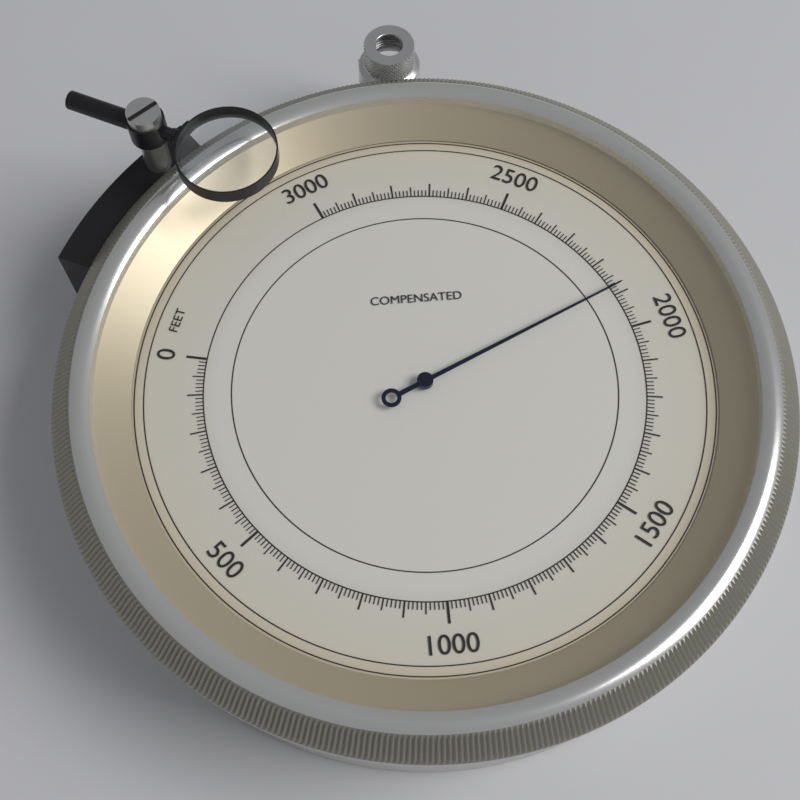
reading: 2120 feet
